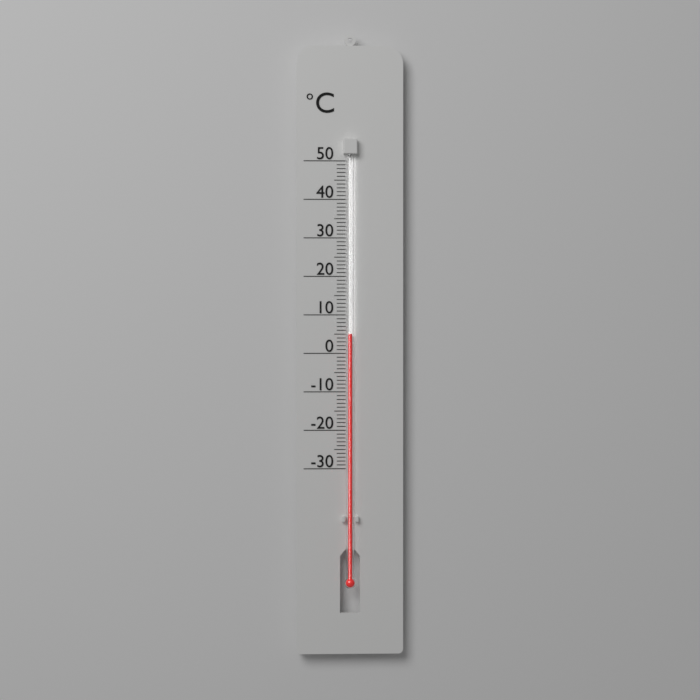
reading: 5 °C
